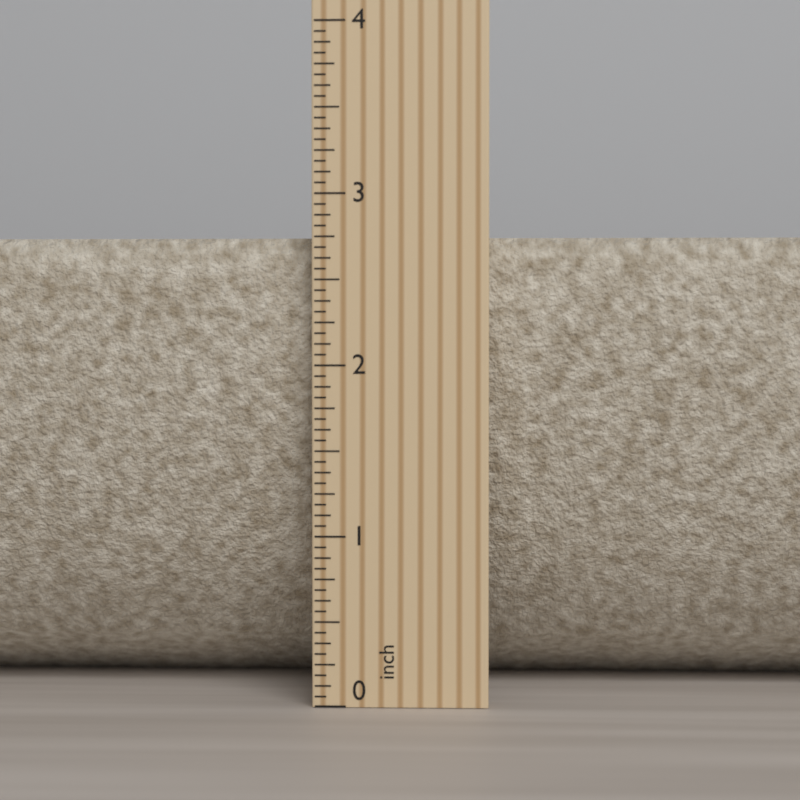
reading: 2.7500 inch
